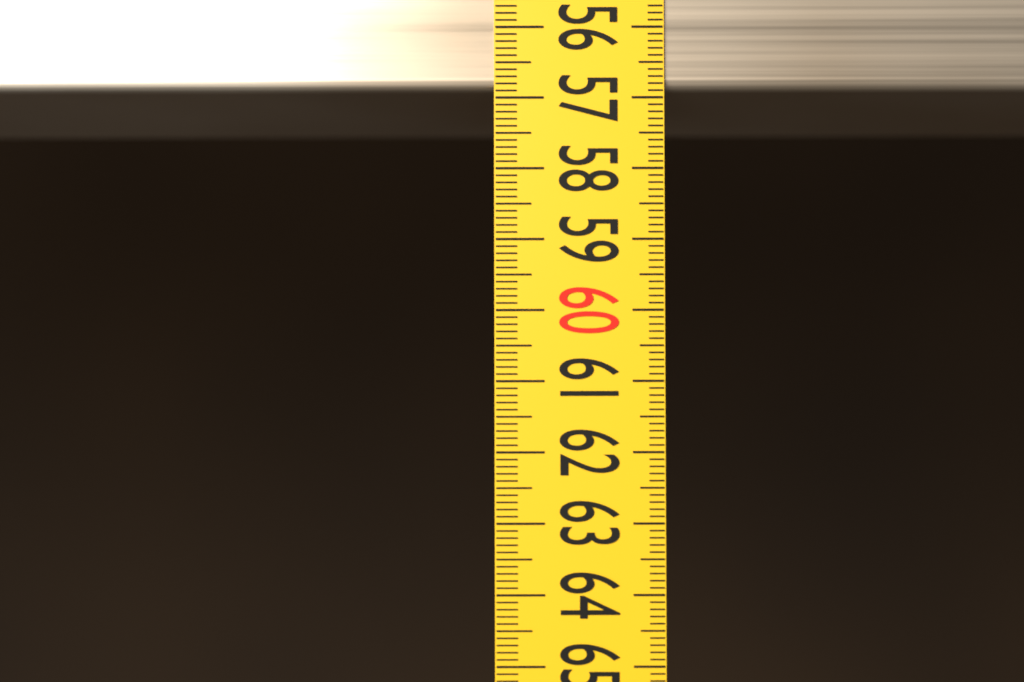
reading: 56.9 (no unit)
